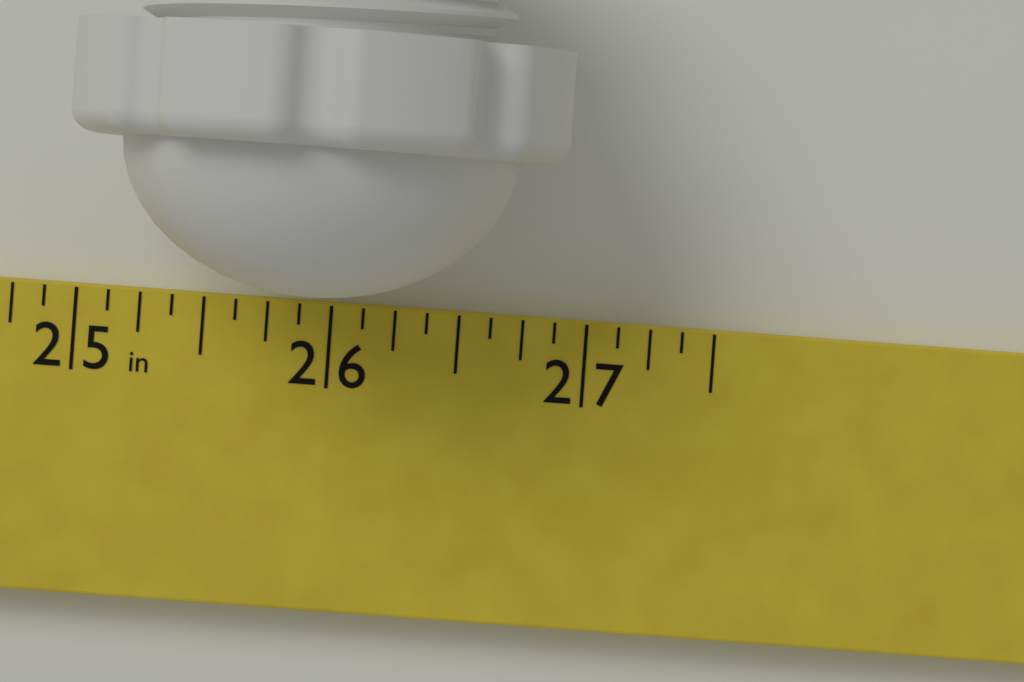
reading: 26.875 in
